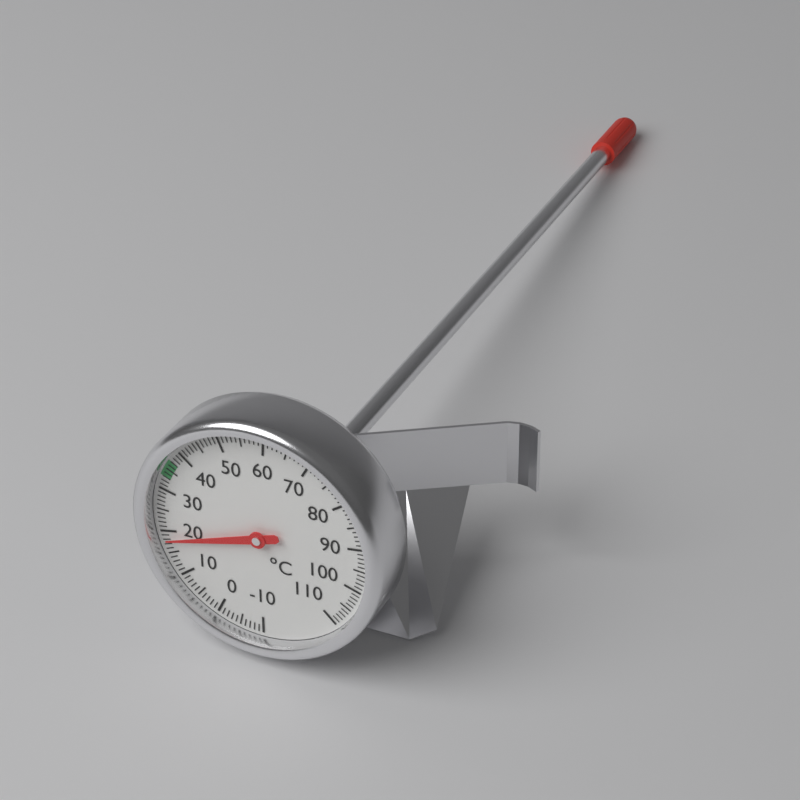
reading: 18 °C
